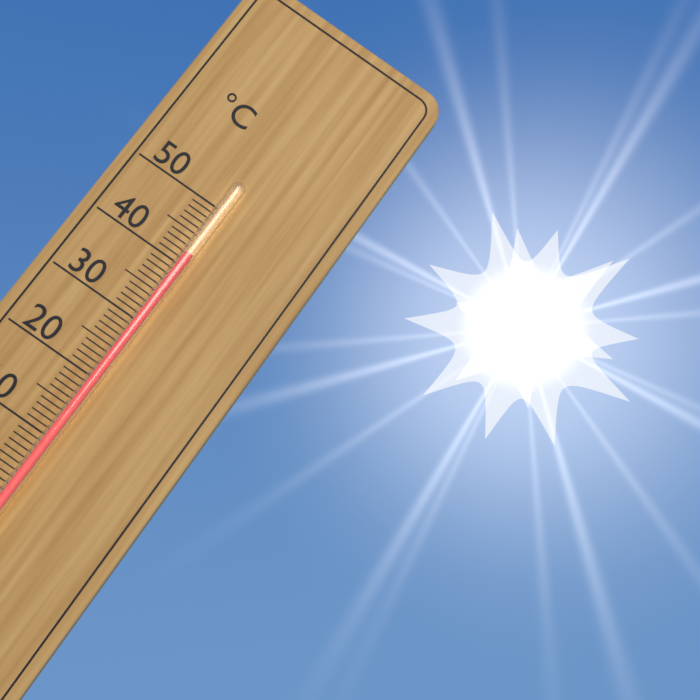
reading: 42 °C
